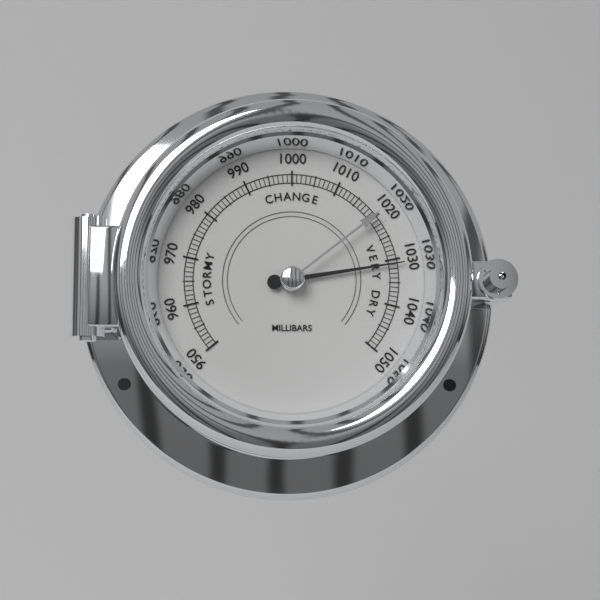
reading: 1031 mbar
